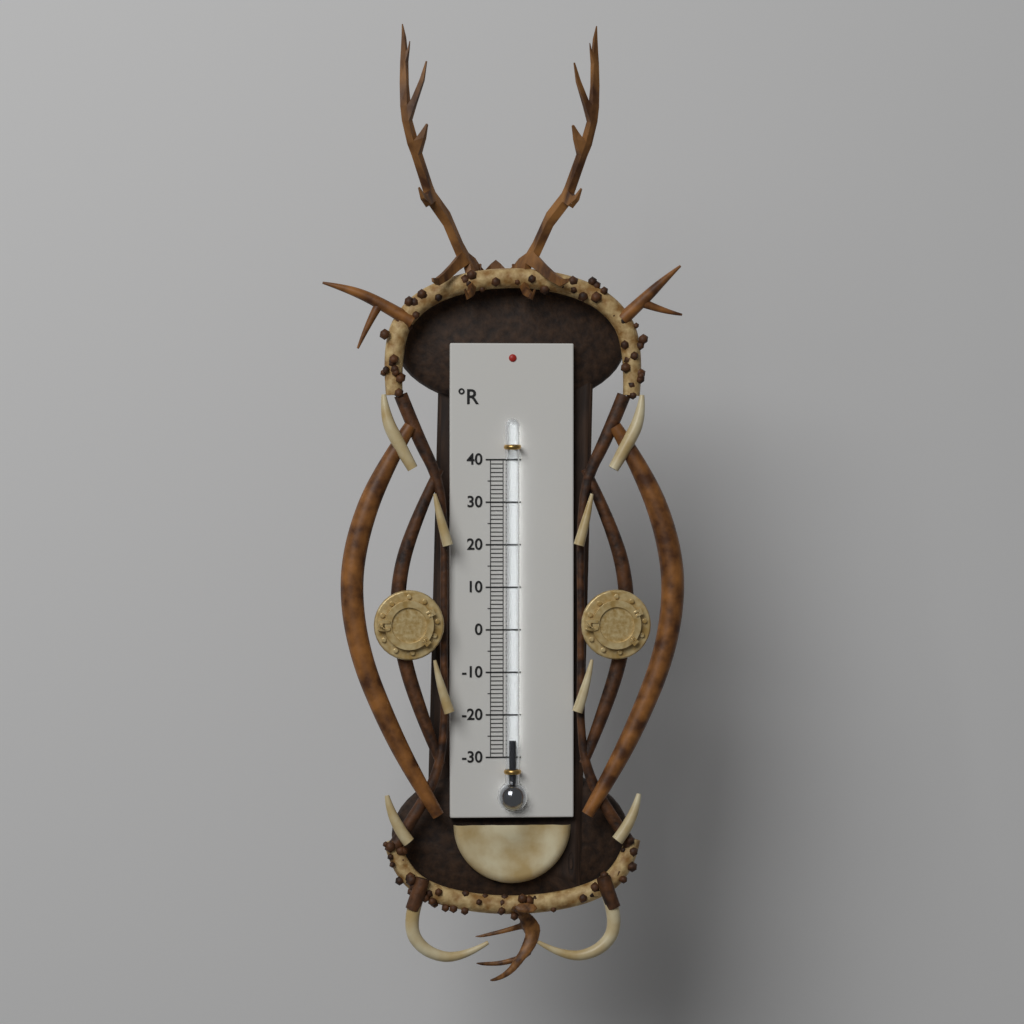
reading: -26 °R
